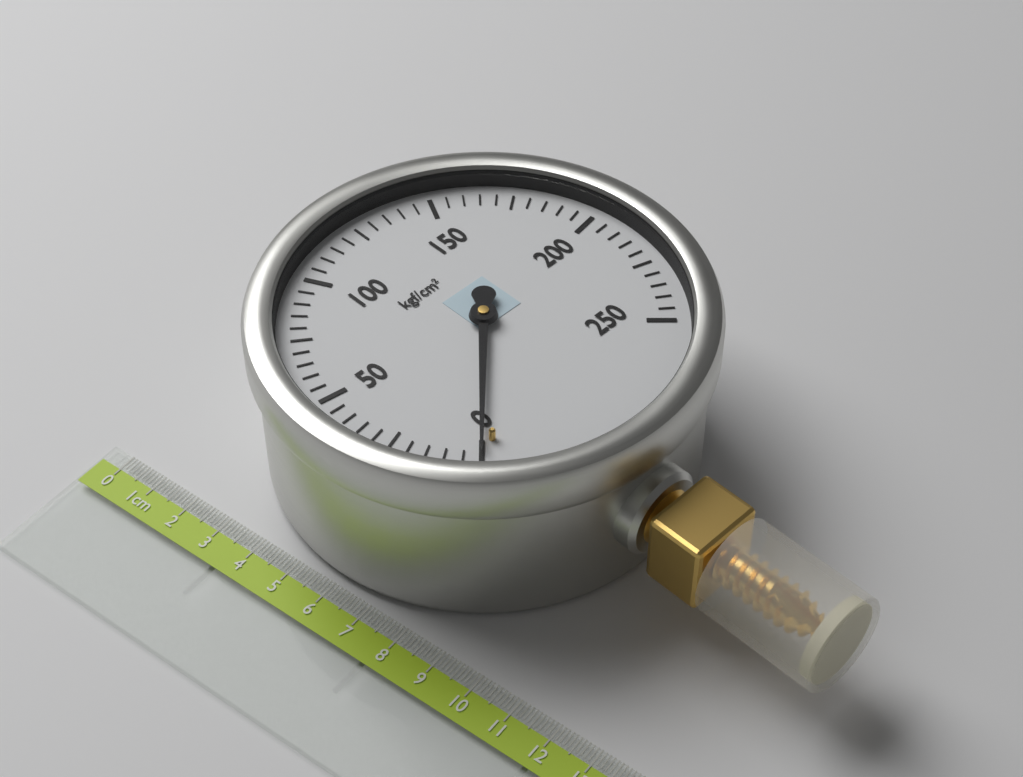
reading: 0 kgf/cm²
